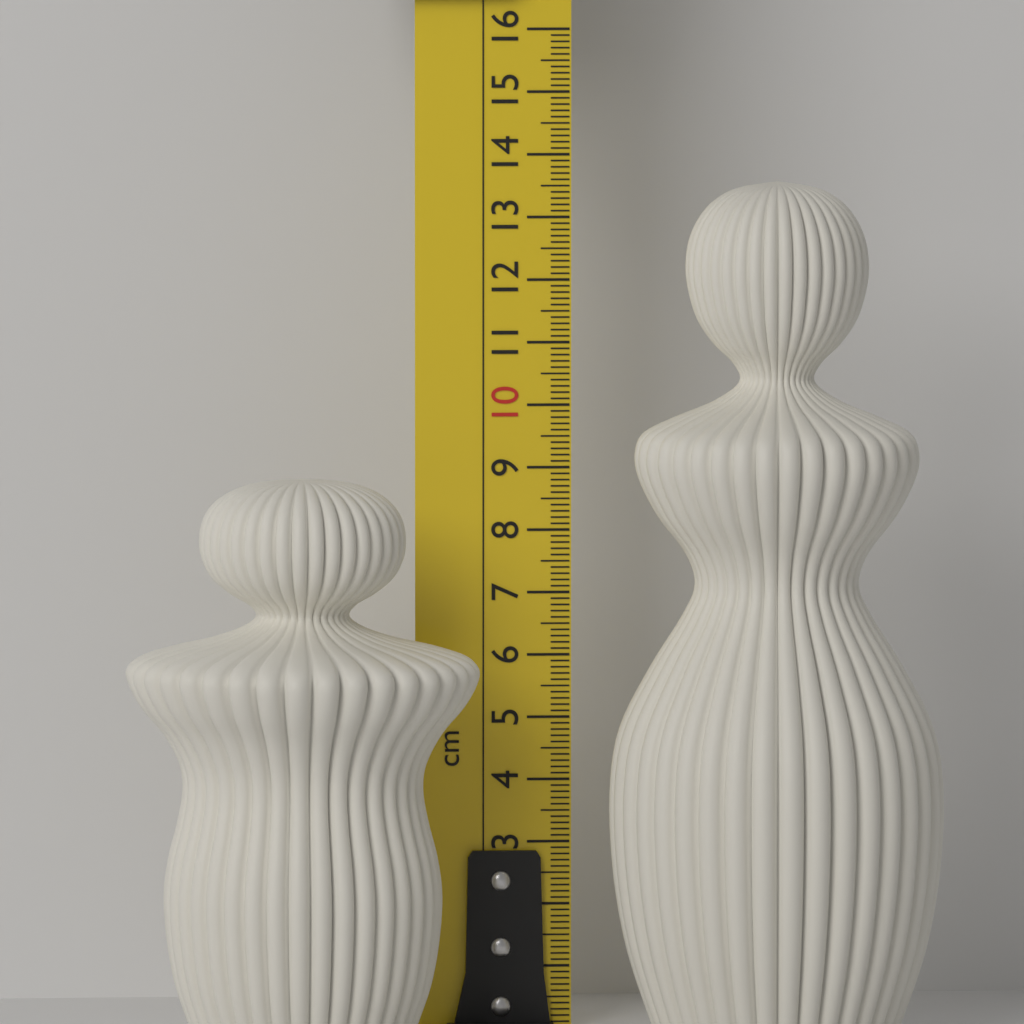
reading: 9.0 cm
